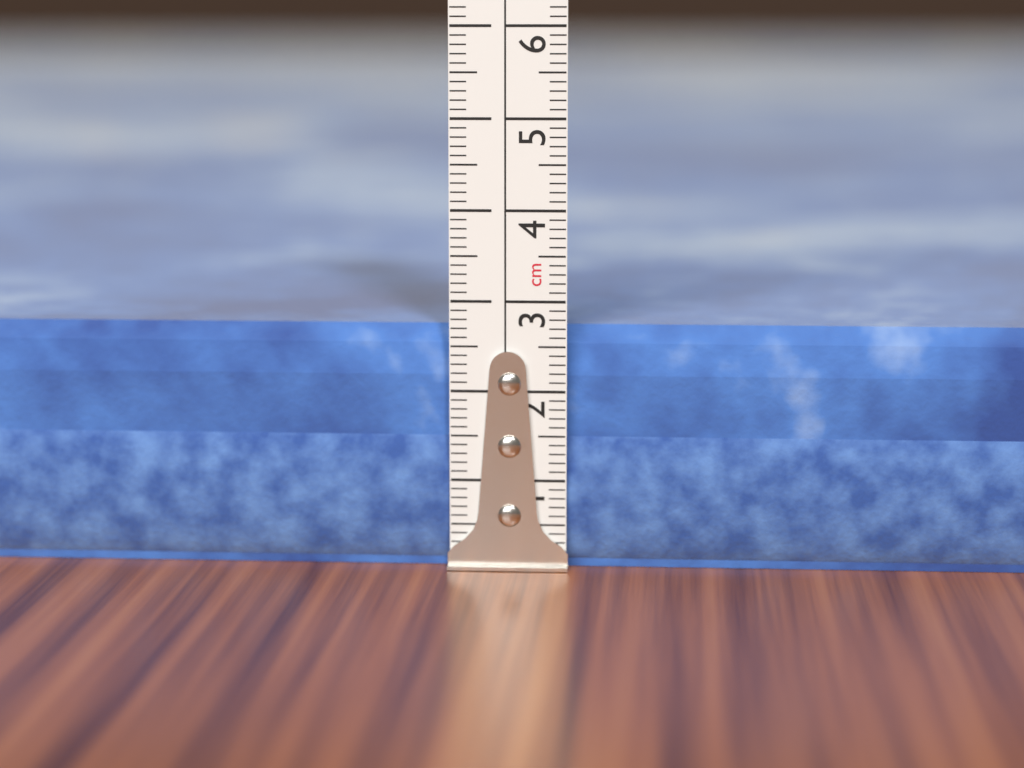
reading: 2.7 cm
